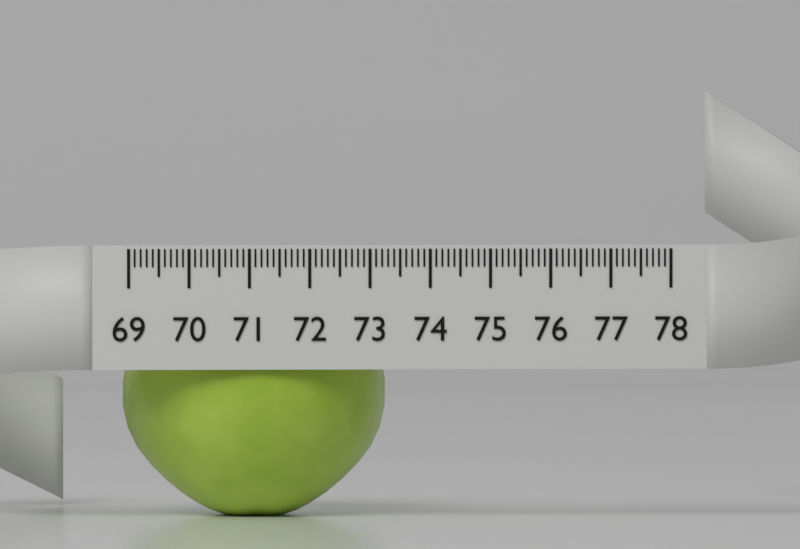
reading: 73.4 (no unit)
